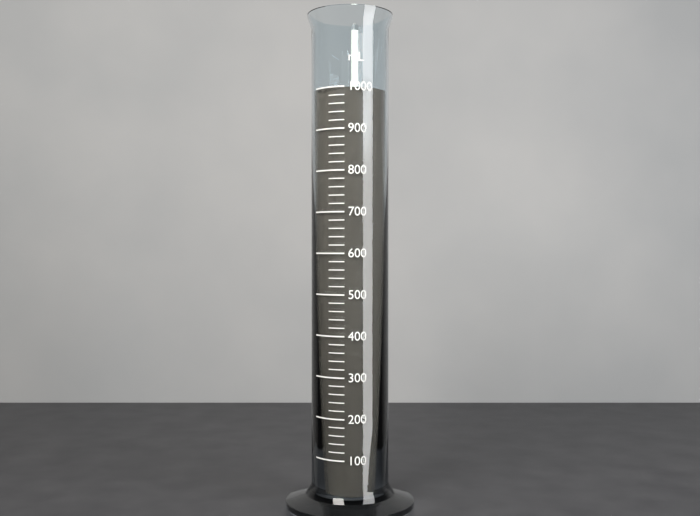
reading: 1000 ml
